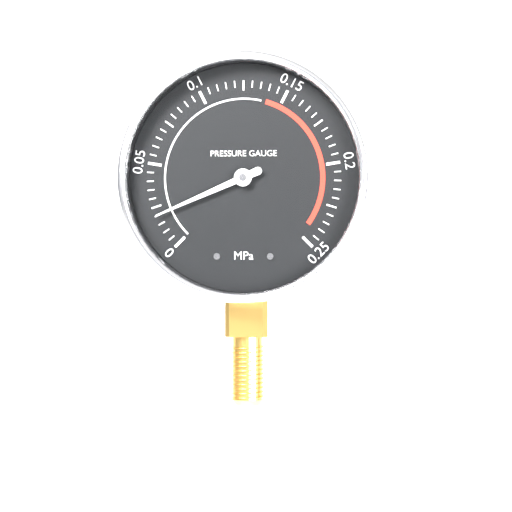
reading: 0.020 MPa
